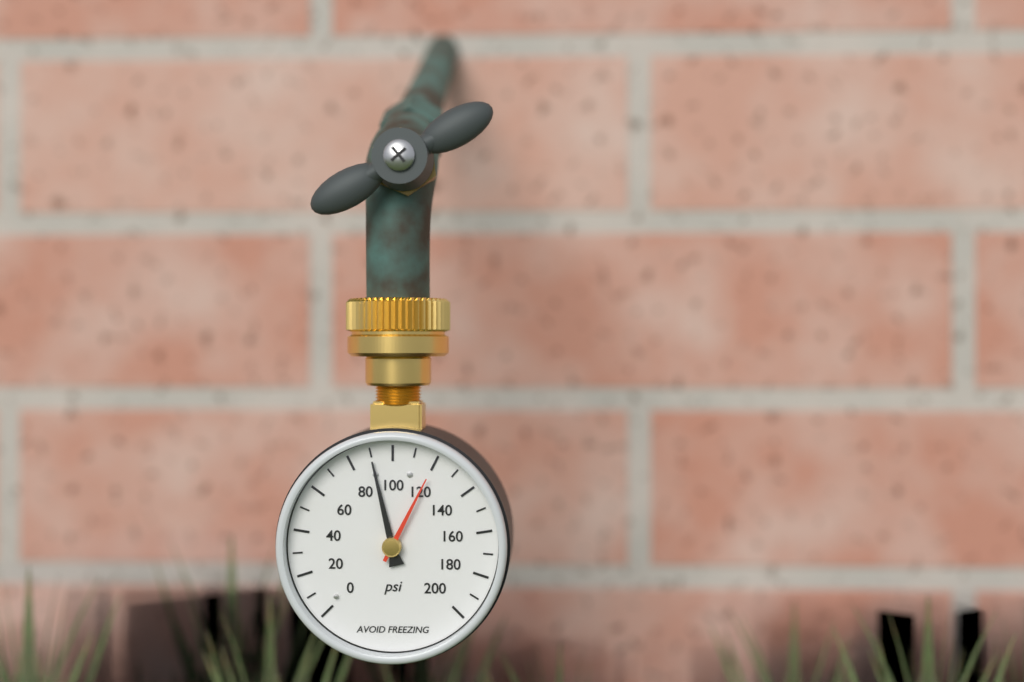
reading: 90 psi
